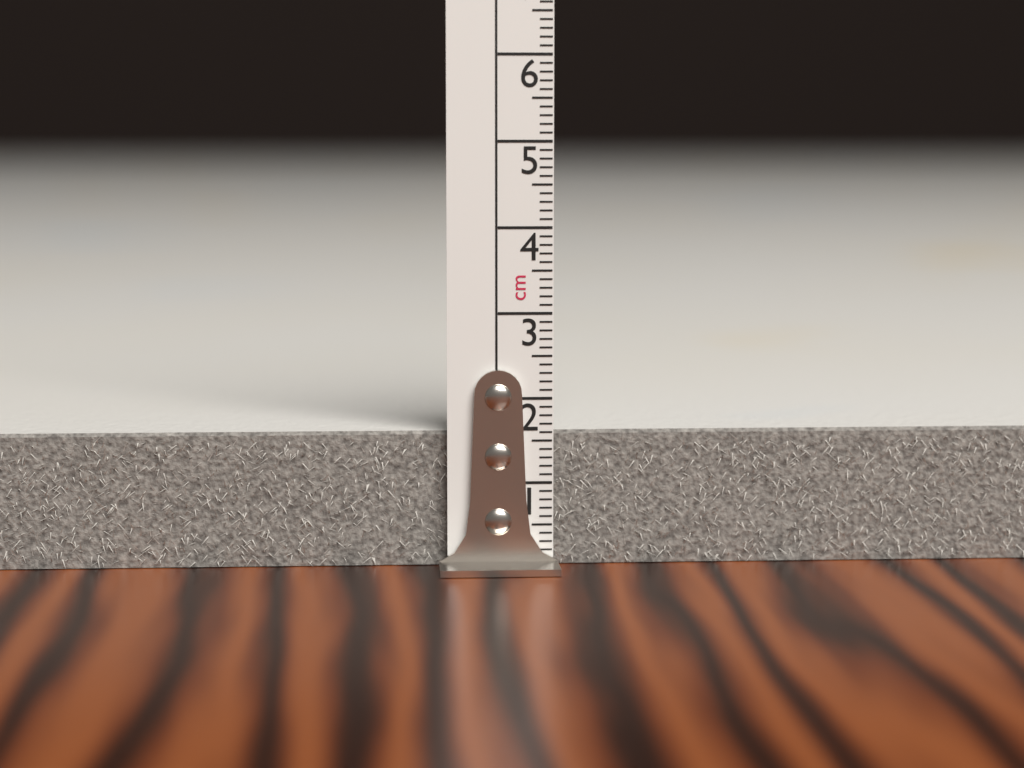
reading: 1.6 cm
